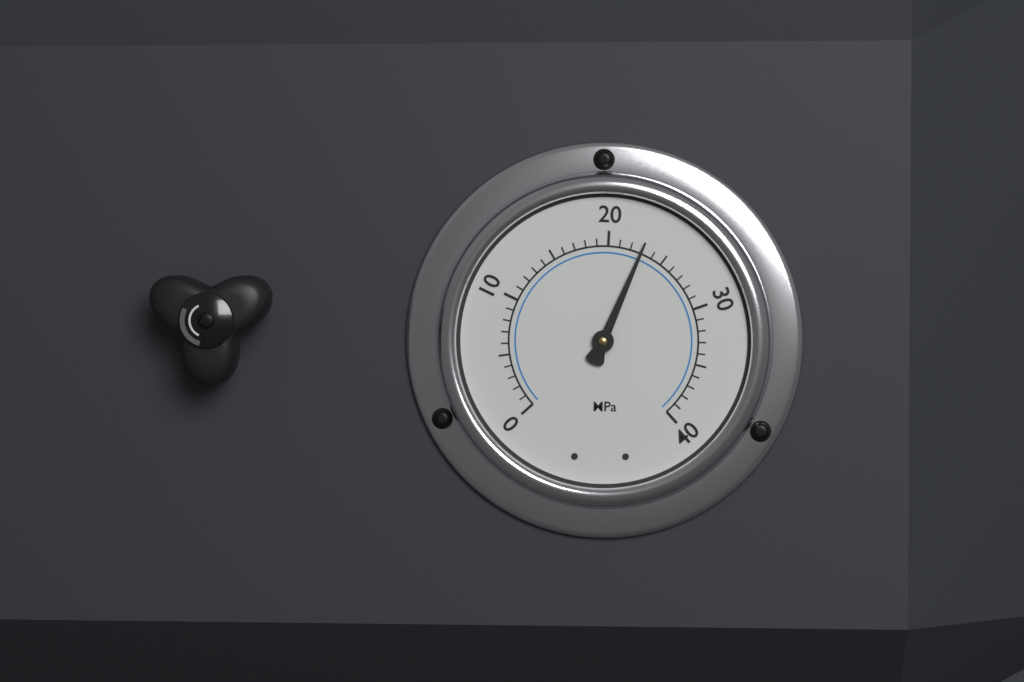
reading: 23 MPa
